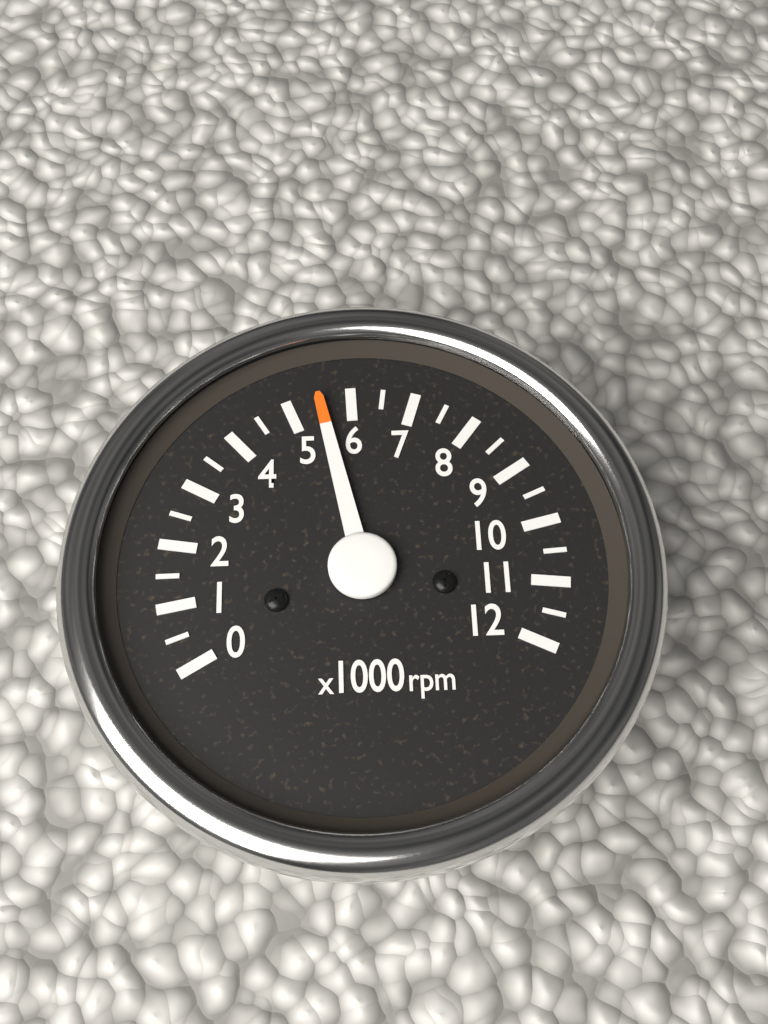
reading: 5500 rpm
